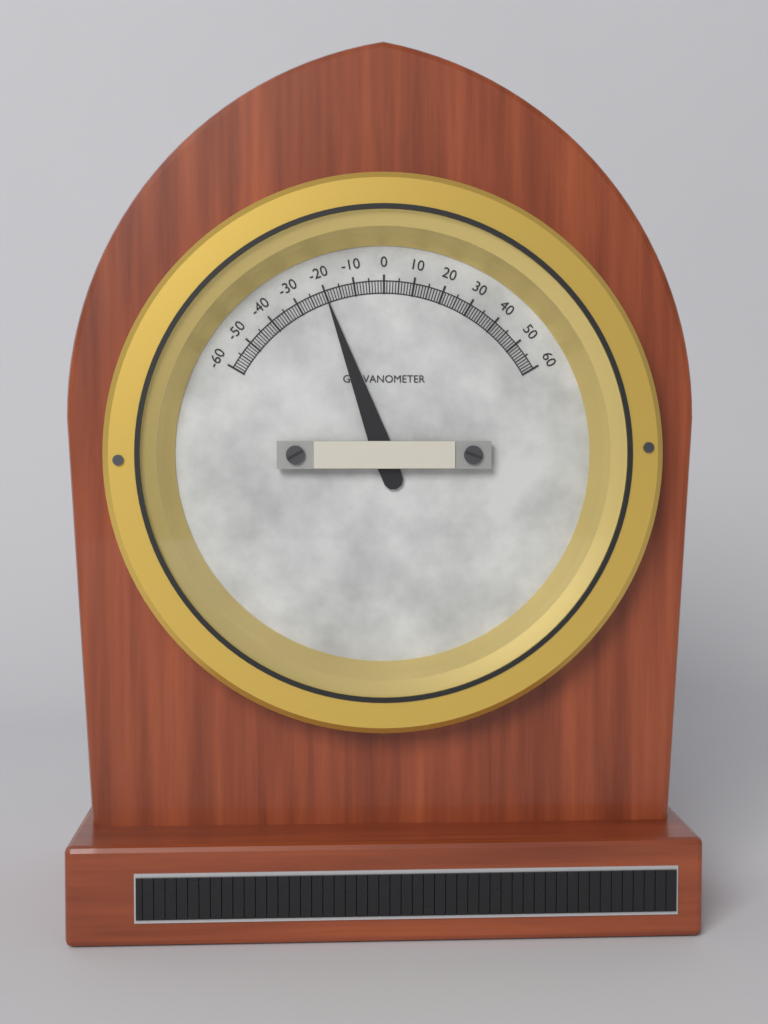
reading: -20 (no unit)
